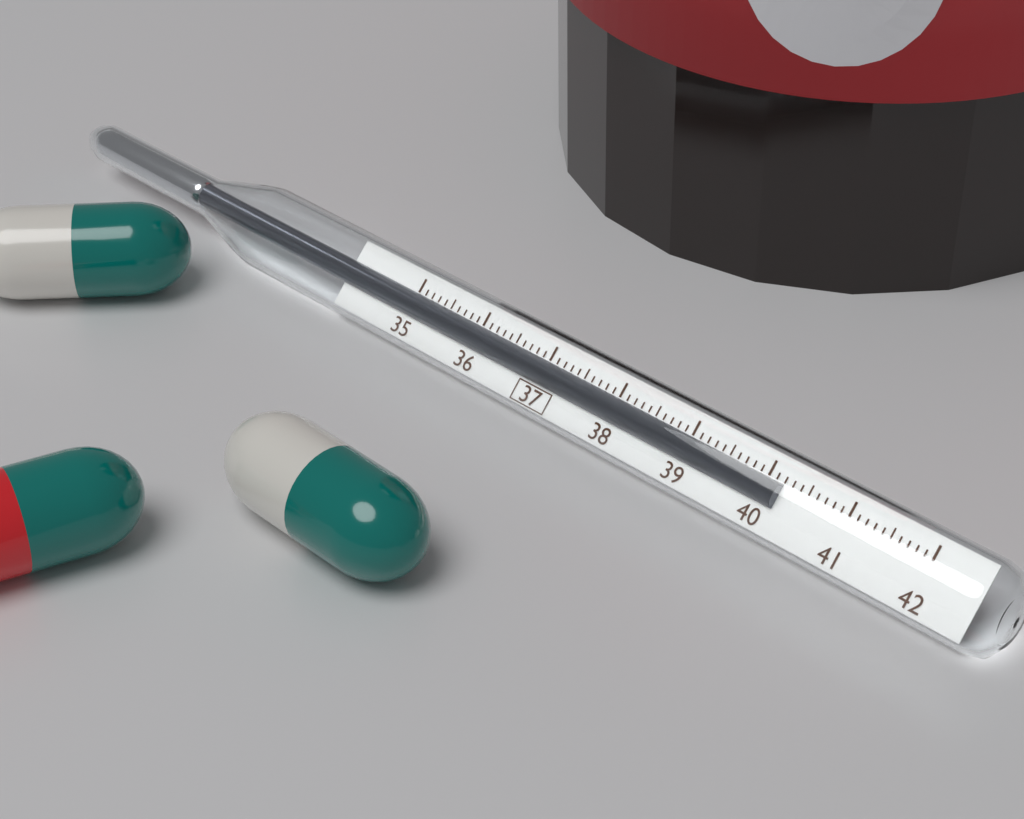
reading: 40.2 (no unit)
